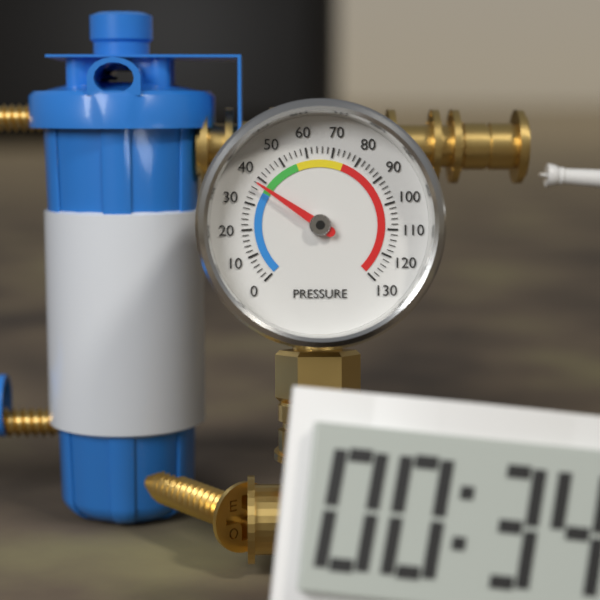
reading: 38 (no unit)
